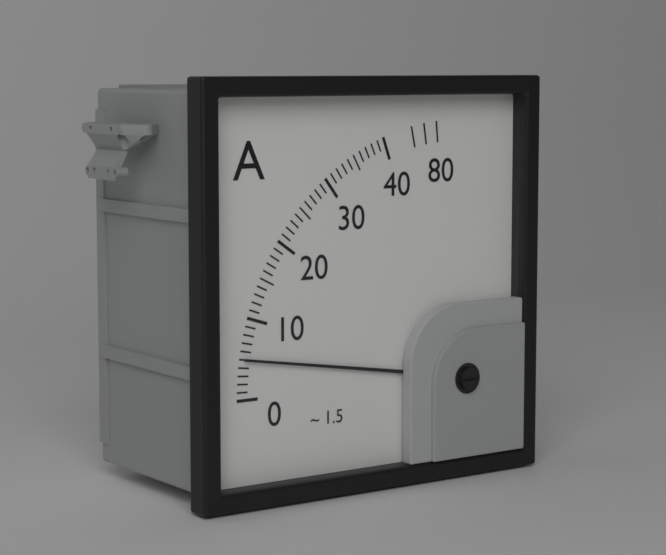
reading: 5 A
